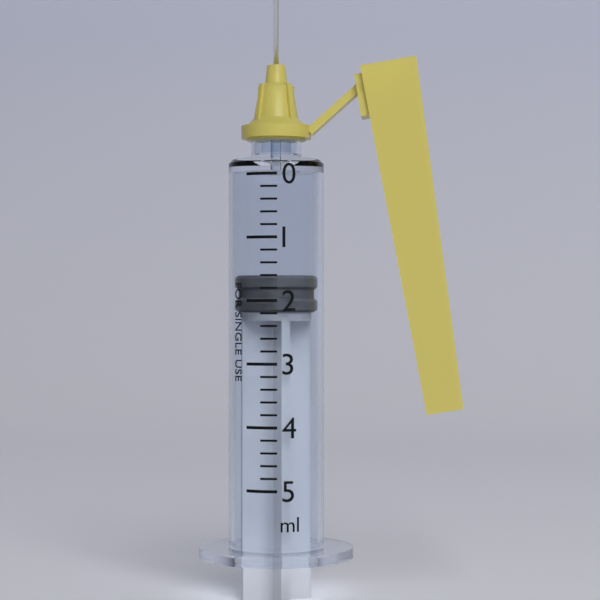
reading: 1.6 ml
